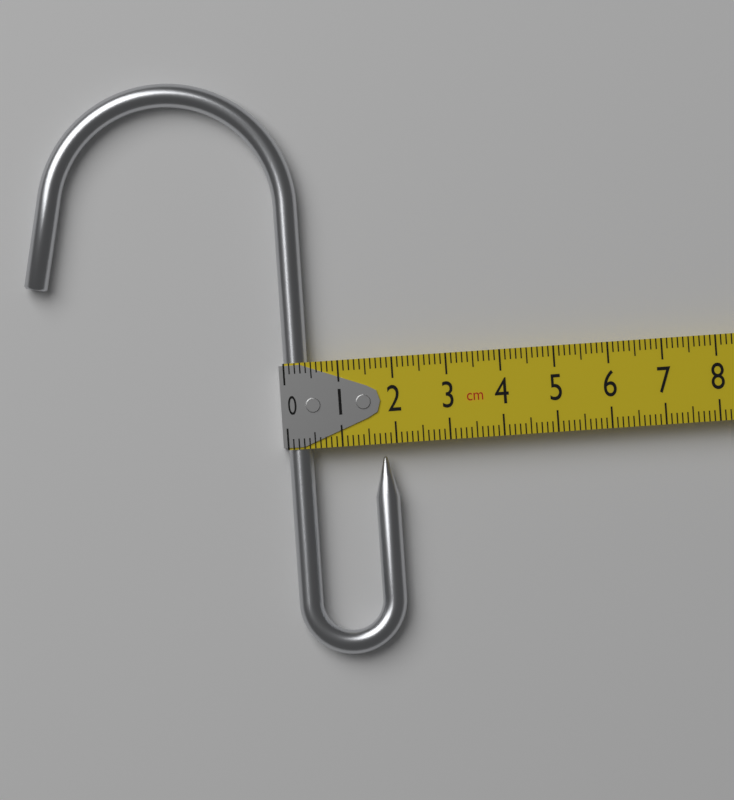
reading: 2.0 cm
